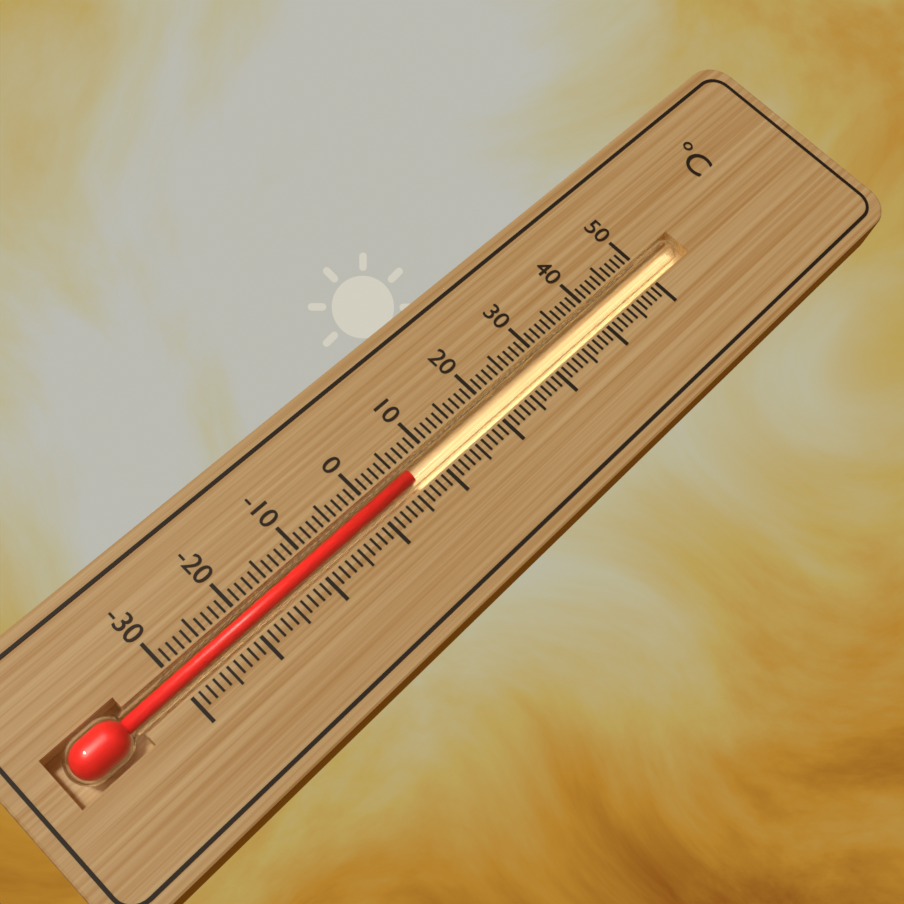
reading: 6 °C
